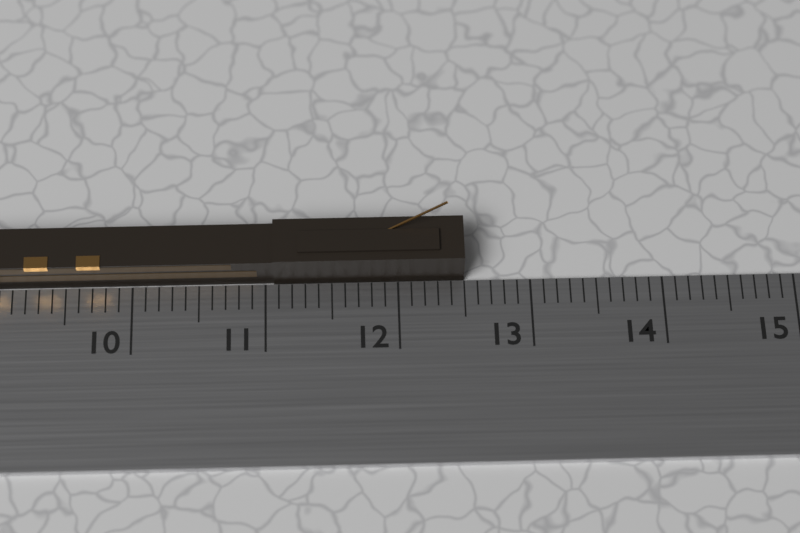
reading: 12.5 cm
